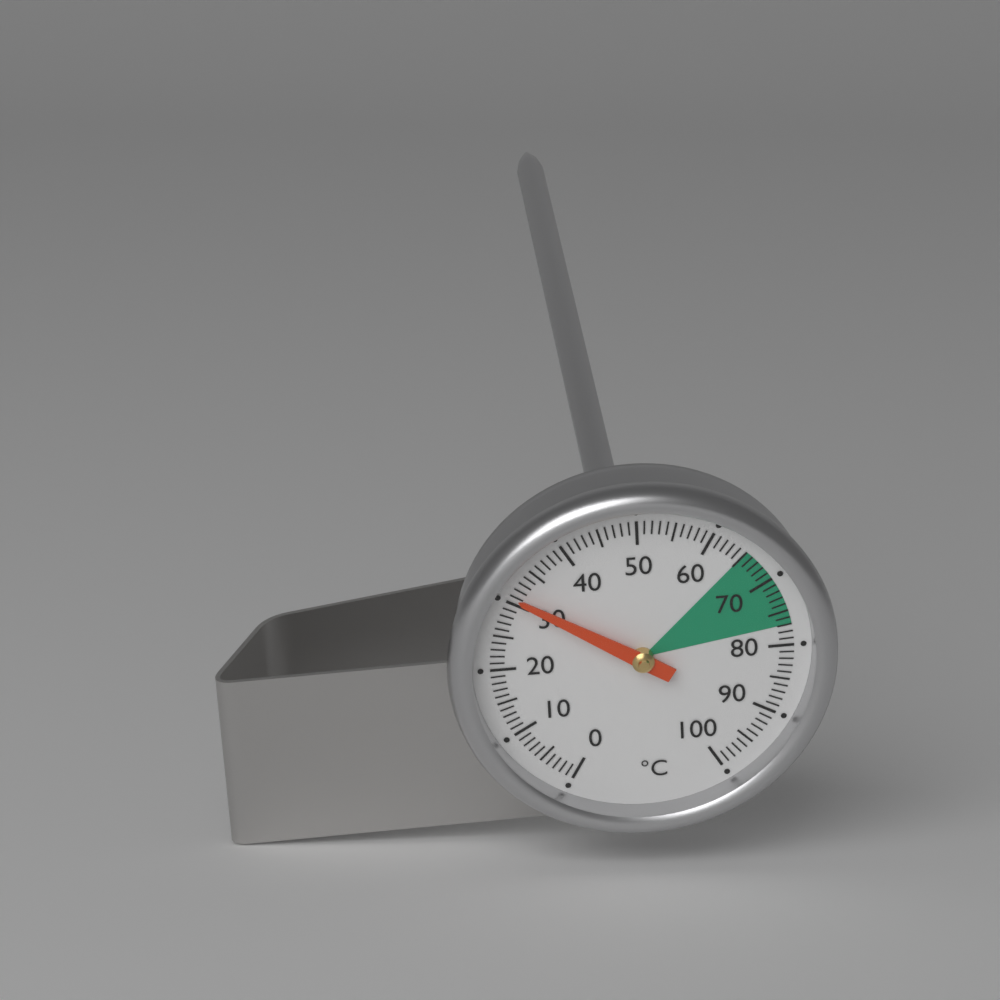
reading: 31 °C
